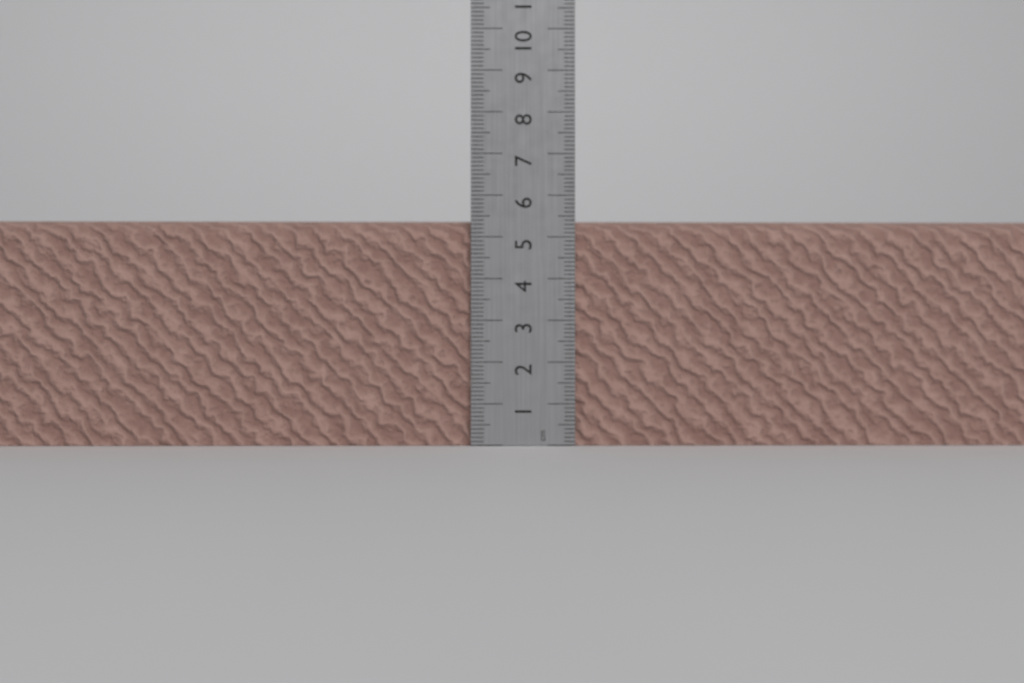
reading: 5.4 cm
